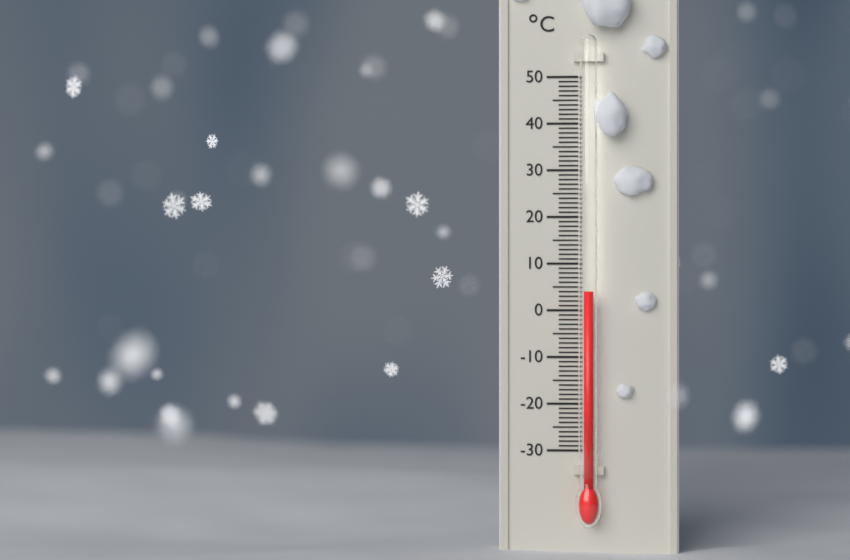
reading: 4 °C
